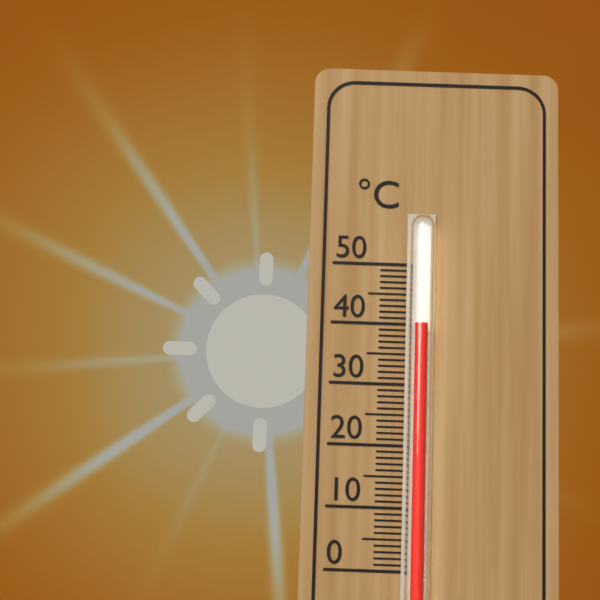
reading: 40 °C
